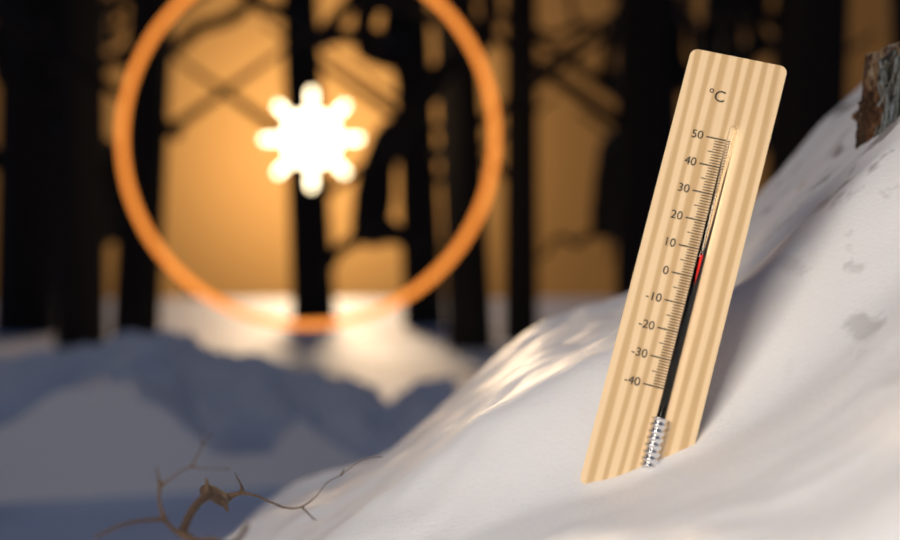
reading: 8 °C
